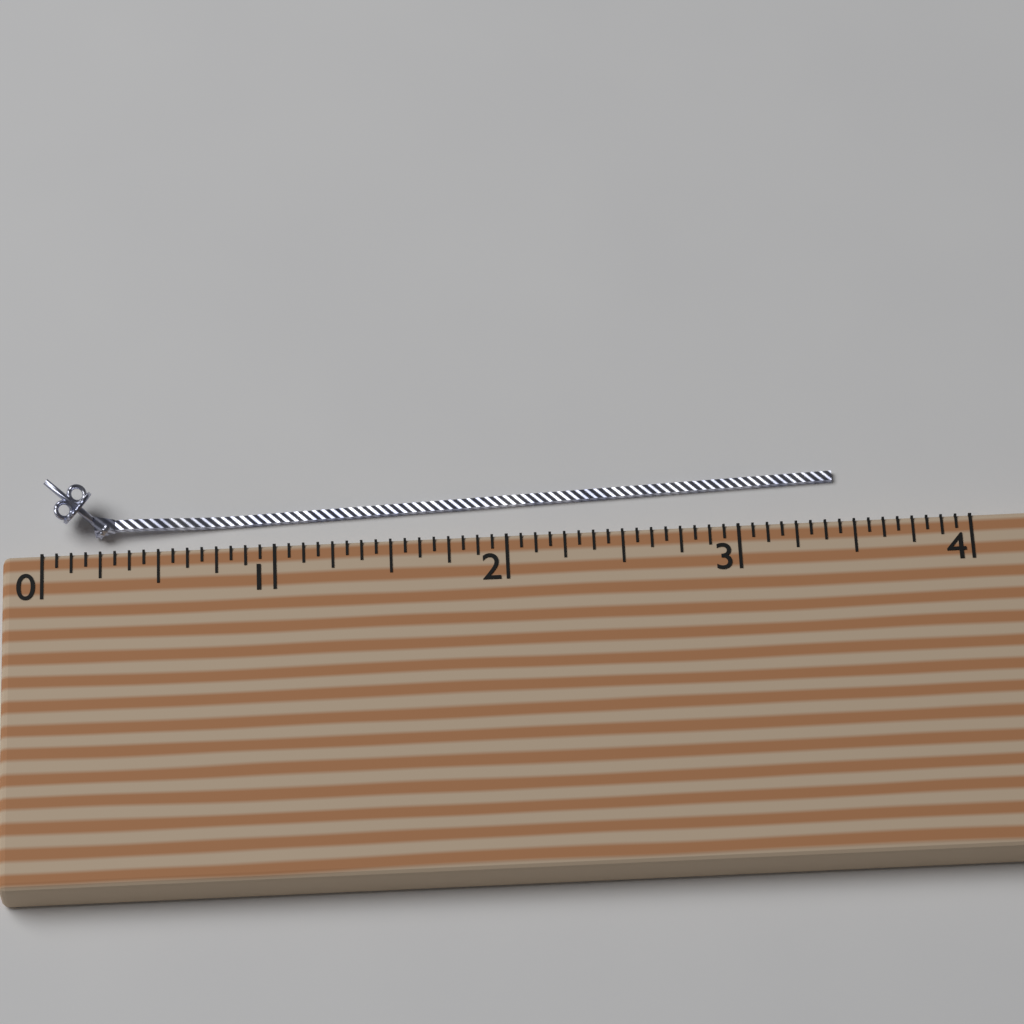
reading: 3.4375 (no unit)
